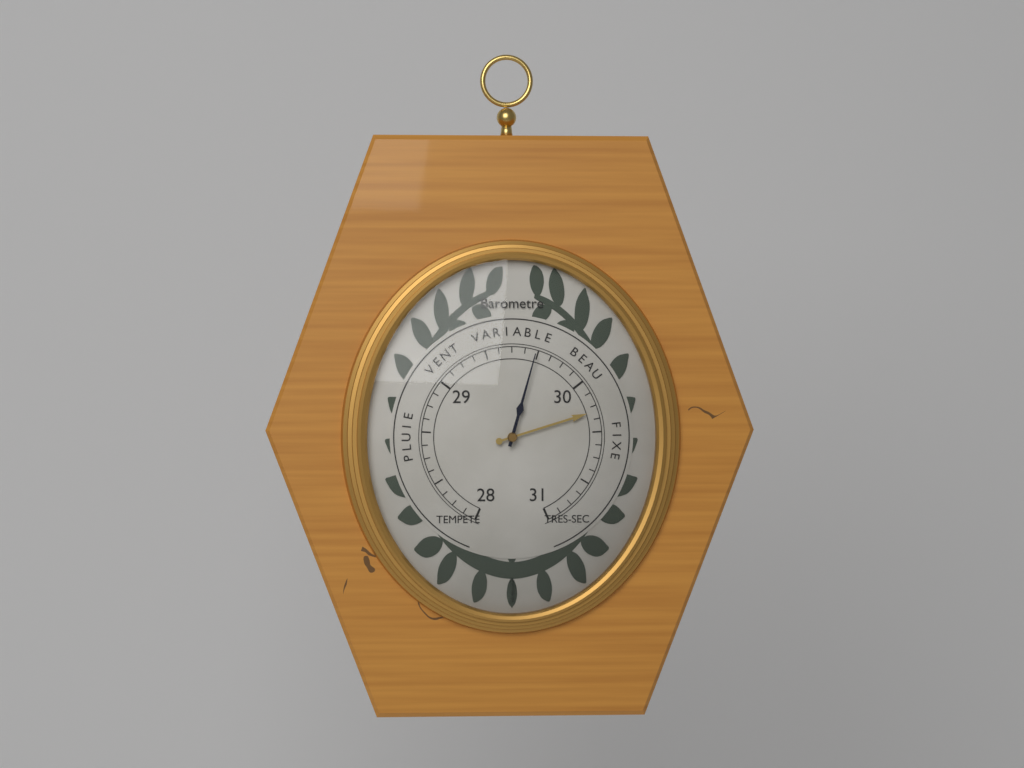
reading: 29.650000 (no unit)
